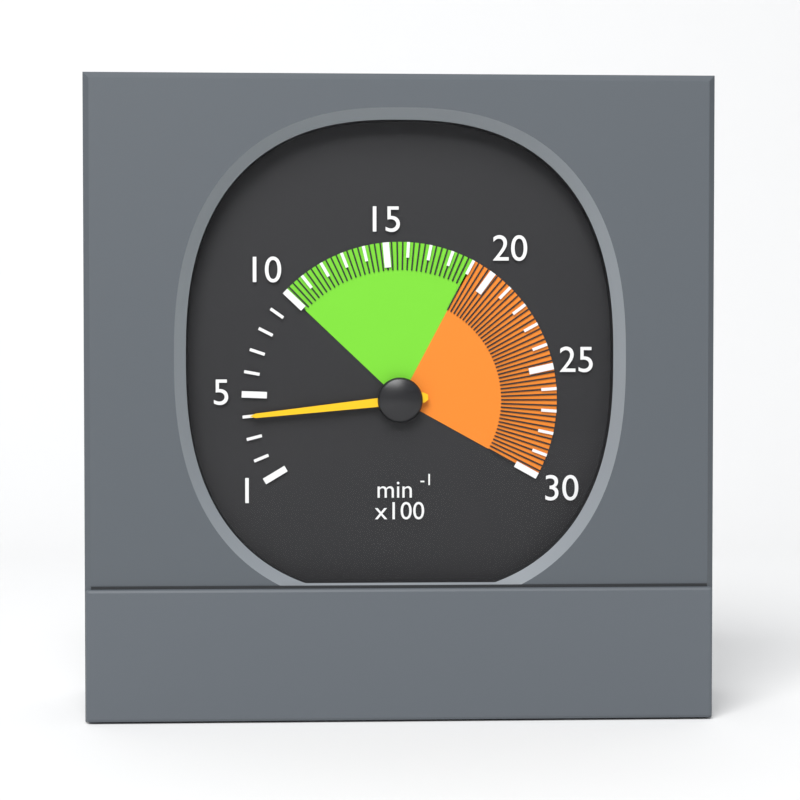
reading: 400 min⁻¹
